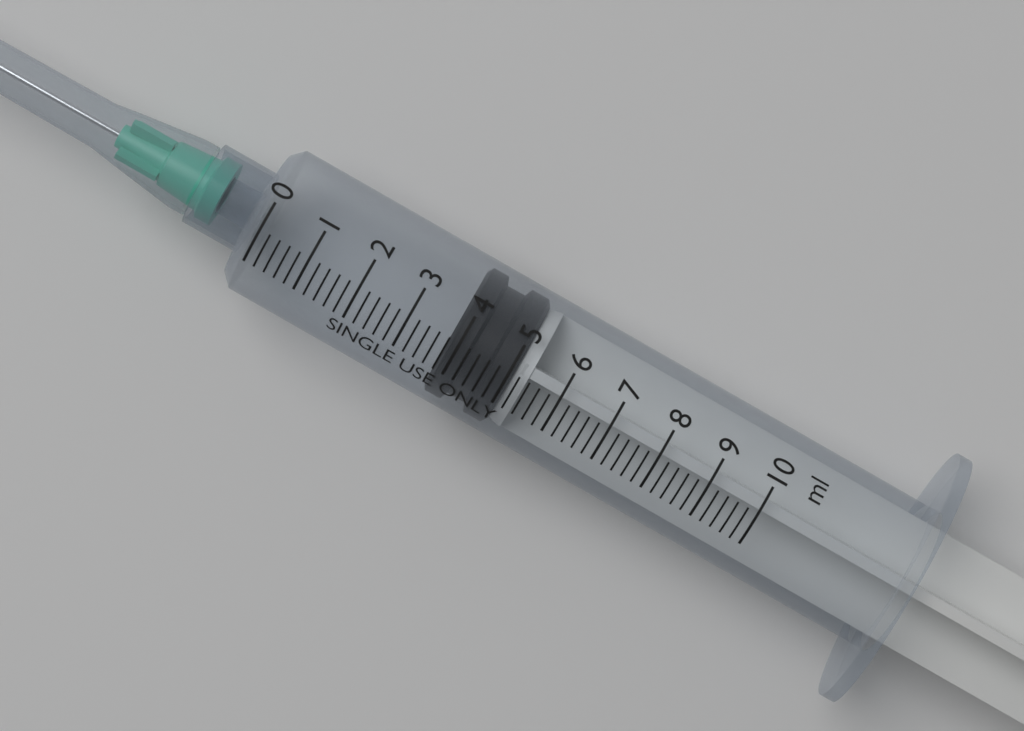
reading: 3.8 ml
